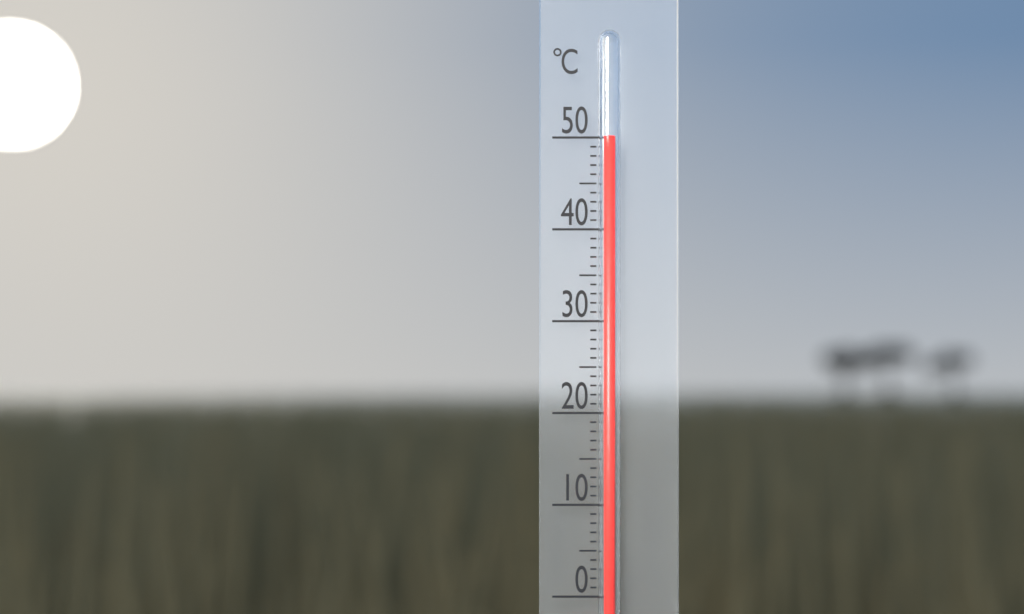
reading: 50 °C
